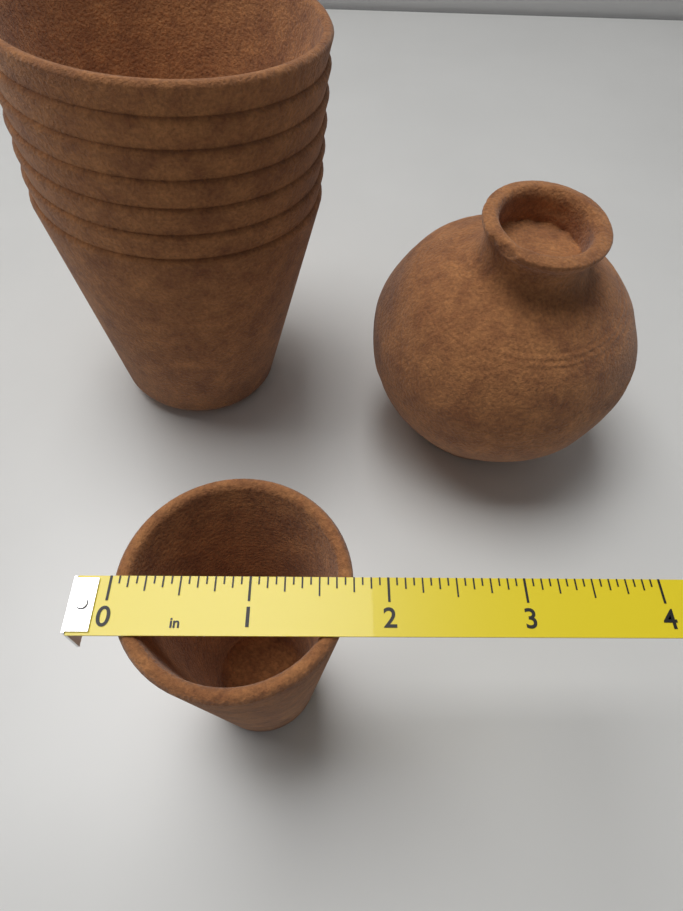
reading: 1.7500 in
